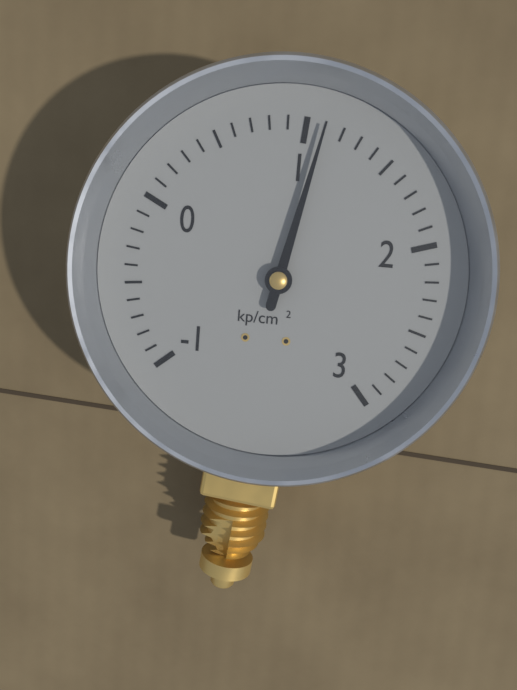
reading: 1.1 kp/cm²
